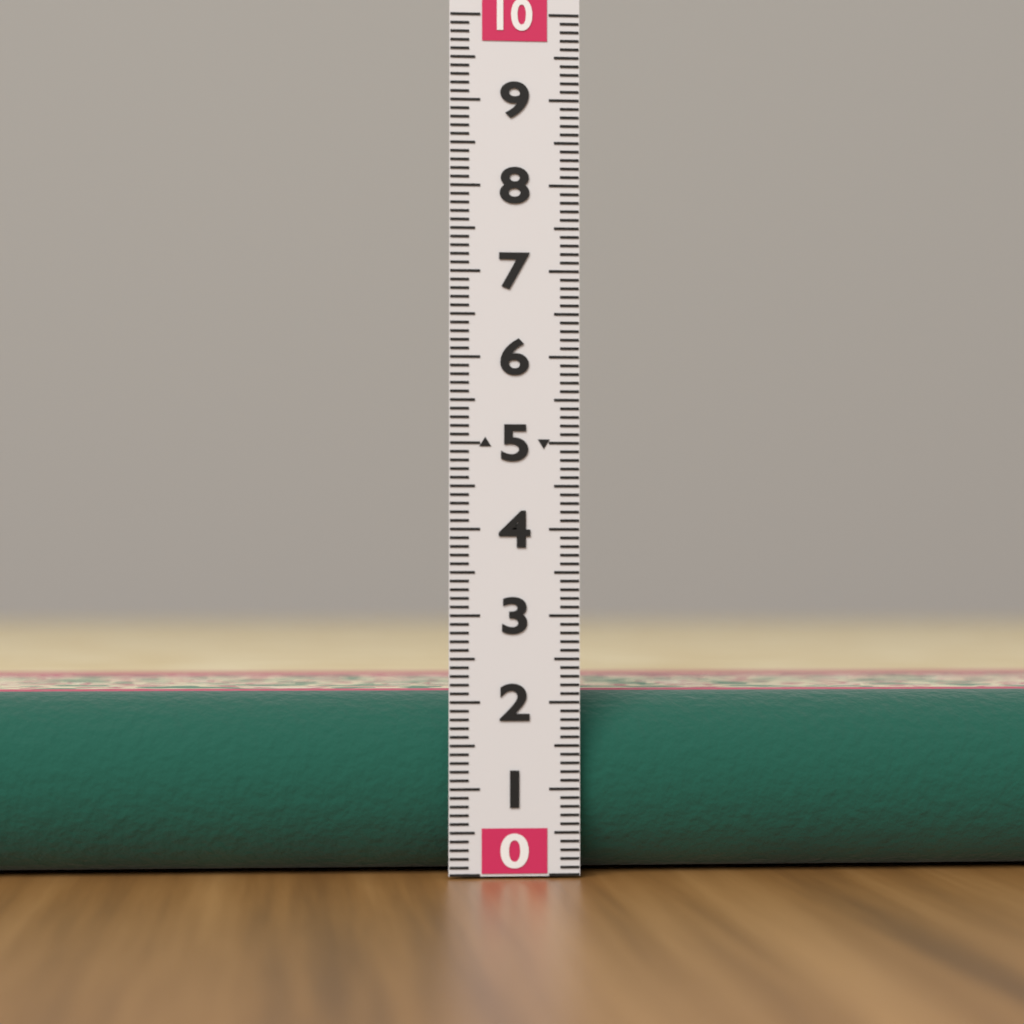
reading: 2.1 (no unit)
